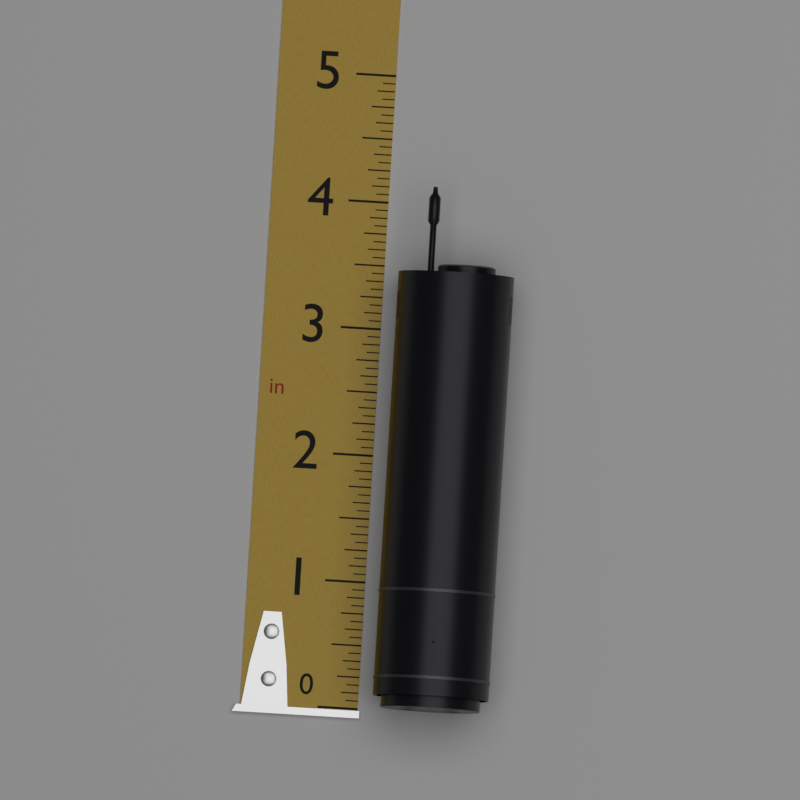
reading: 4.1250 in
